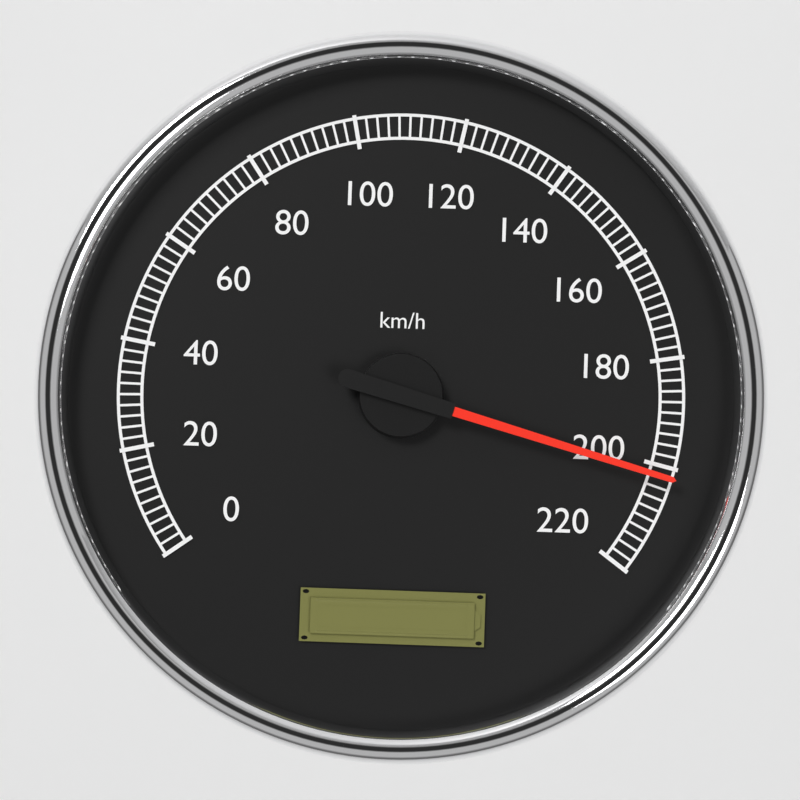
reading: 202 km/h
